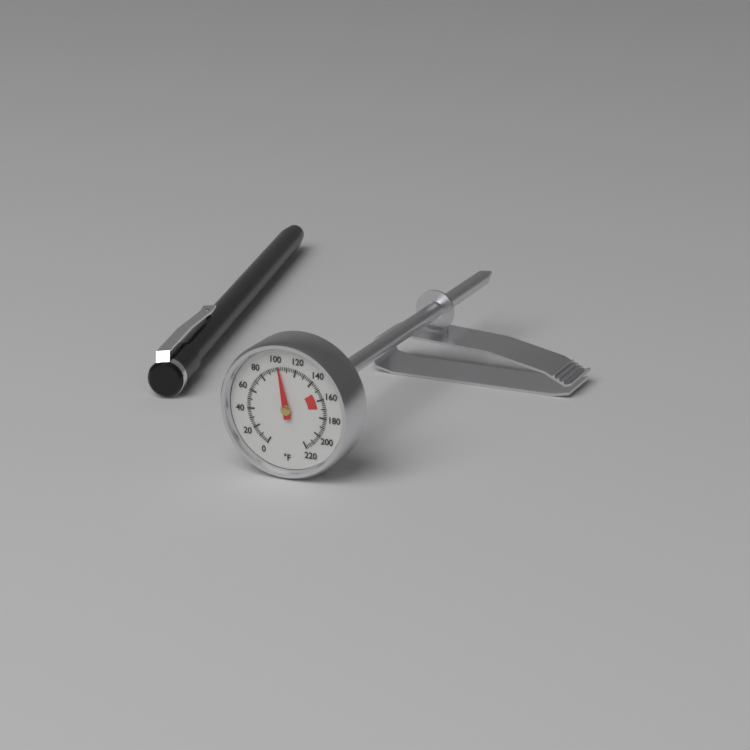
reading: 102 °F
